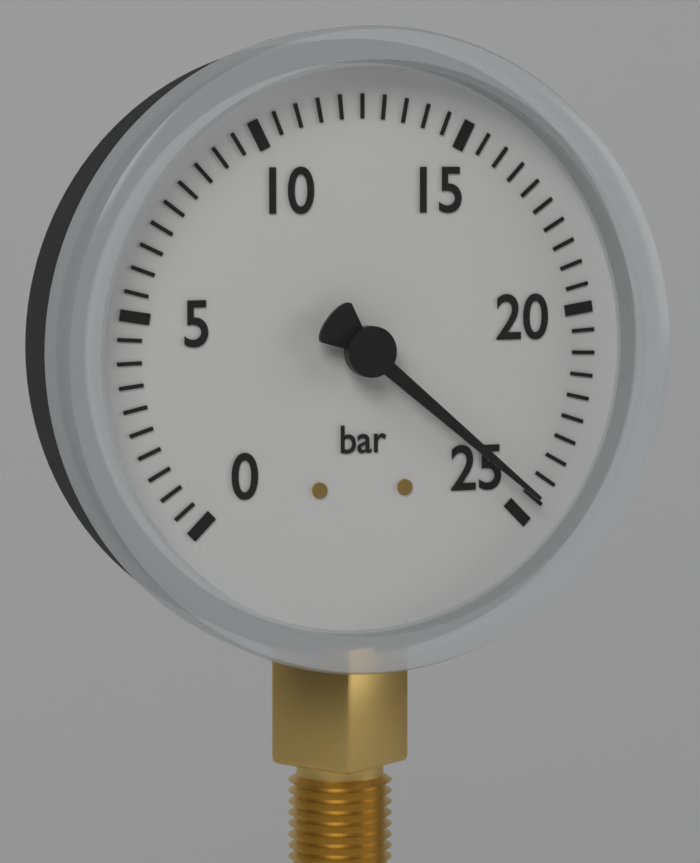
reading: 24.5 bar
